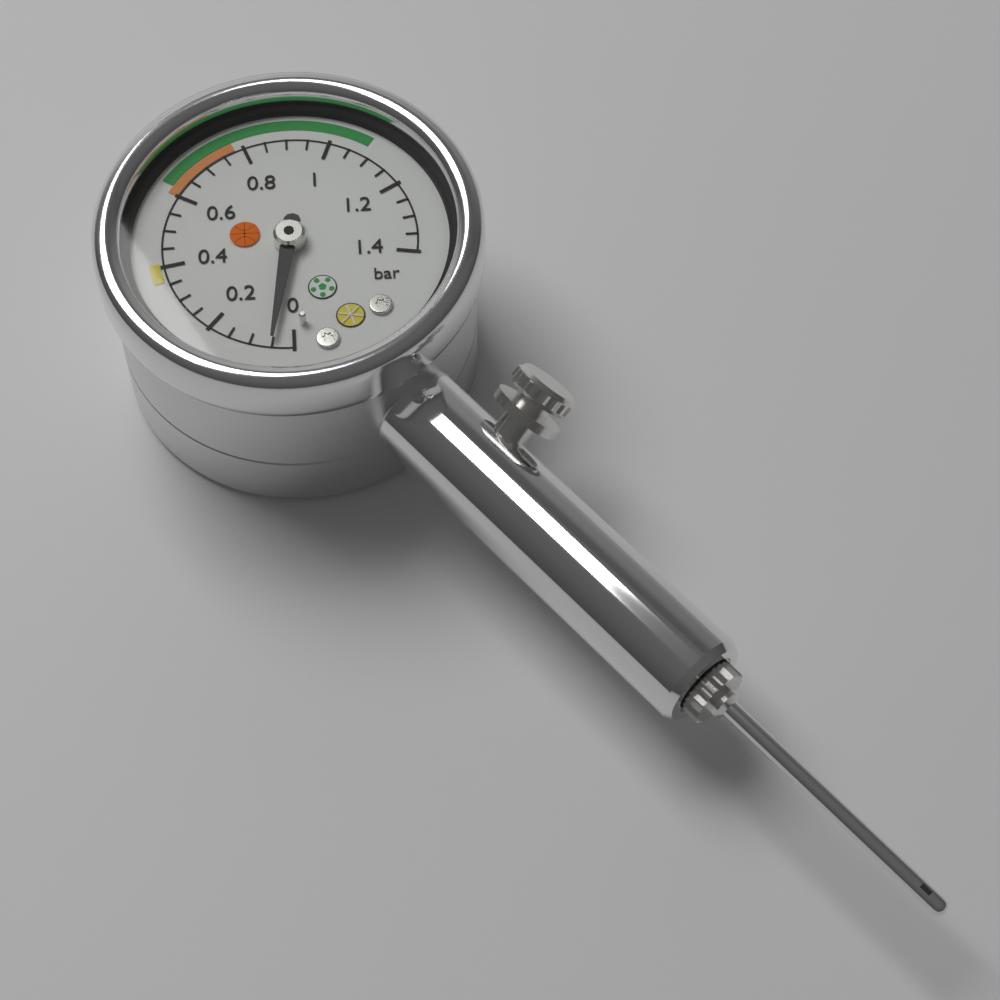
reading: 0.05 bar
